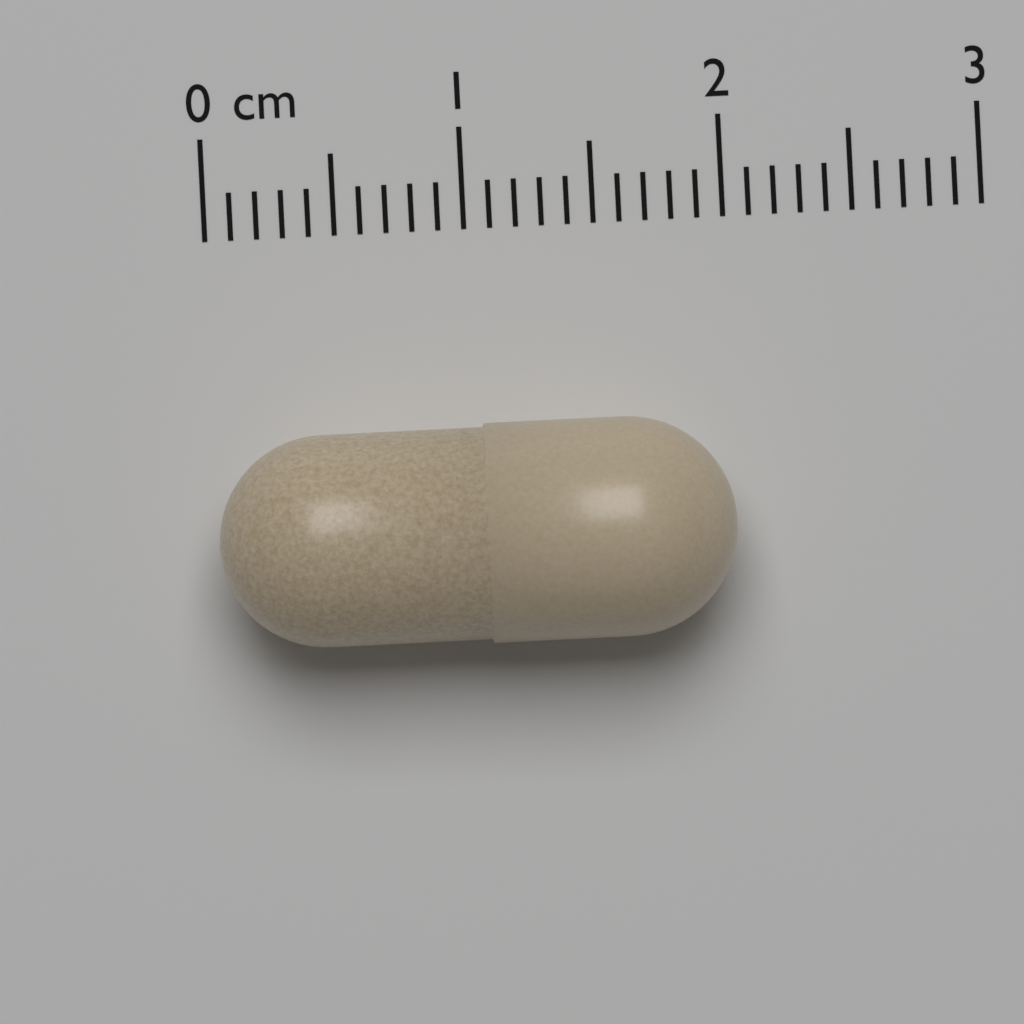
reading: 2.0 cm
